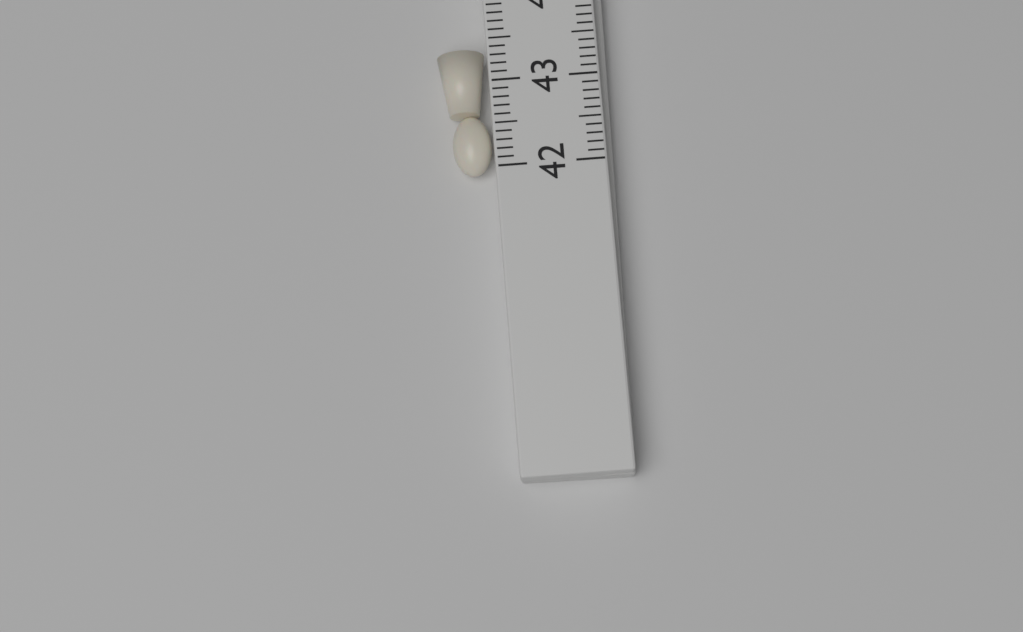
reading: 43.4 (no unit)
